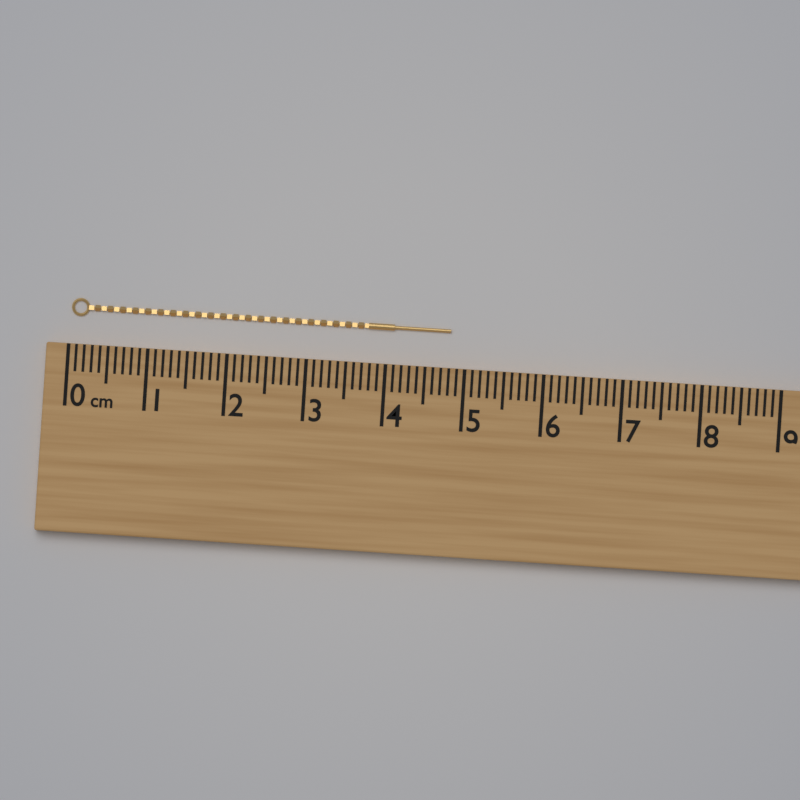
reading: 4.8 cm
